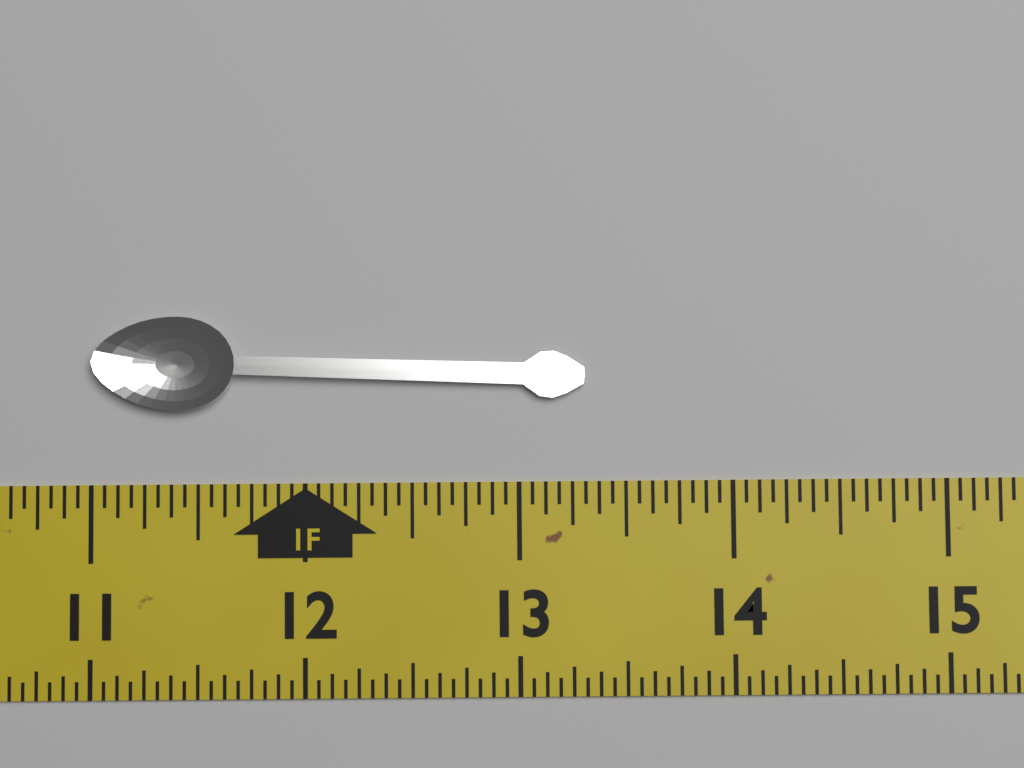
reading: 13.3125 in
